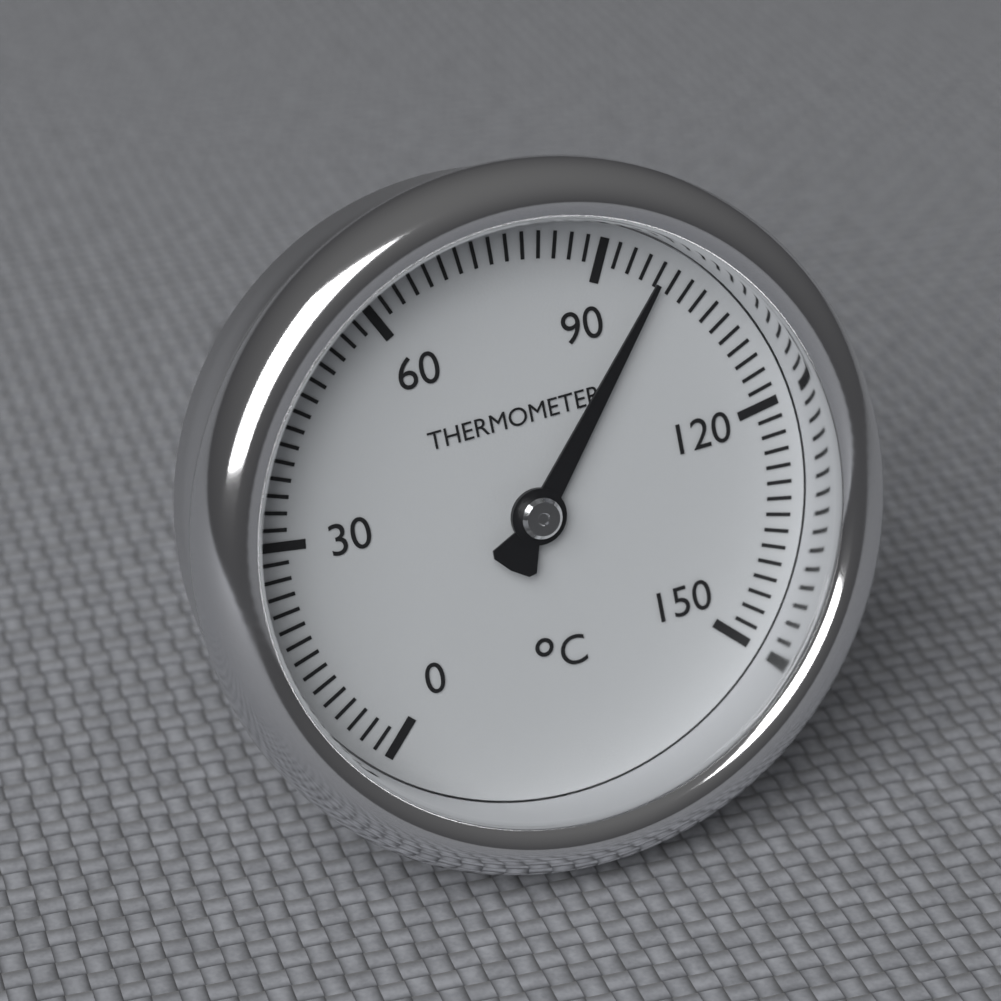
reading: 98 °C
